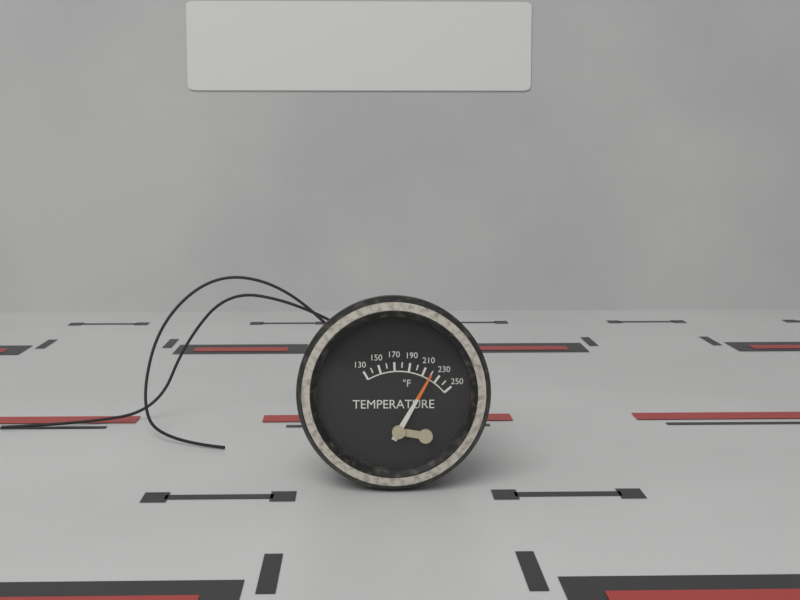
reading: 220 °F
